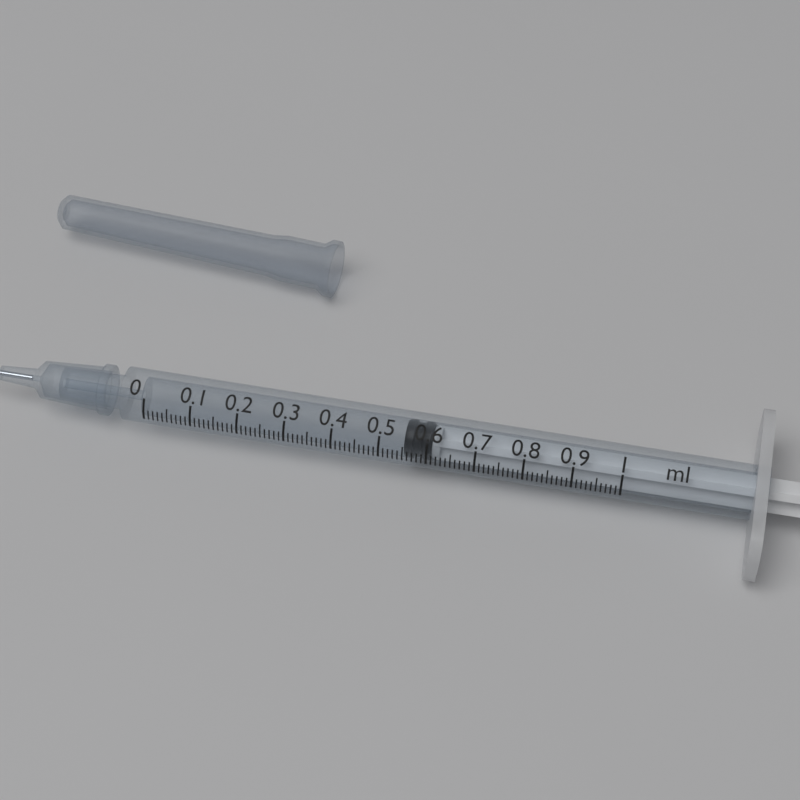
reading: 0.55 ml
